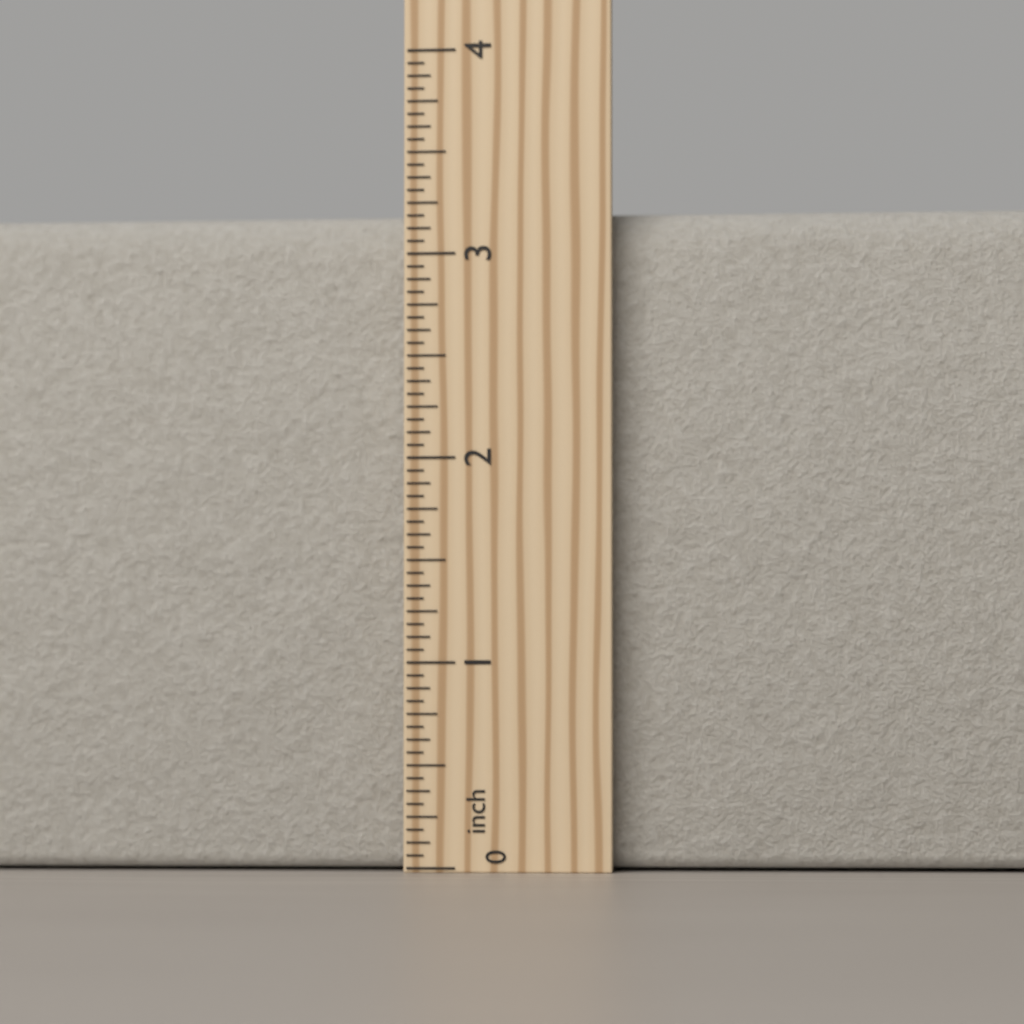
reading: 3.2500 inch
